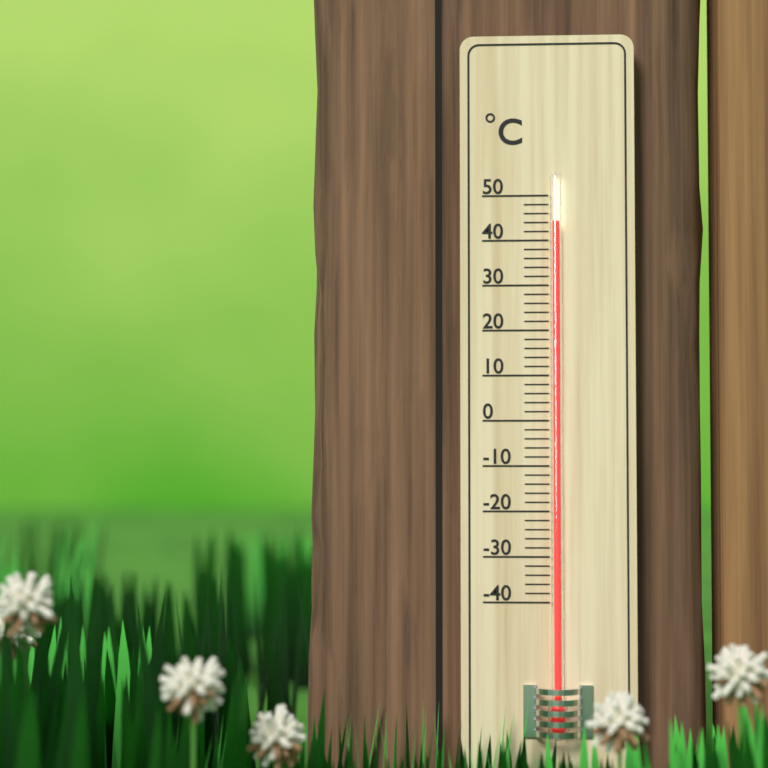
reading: 44 °C
